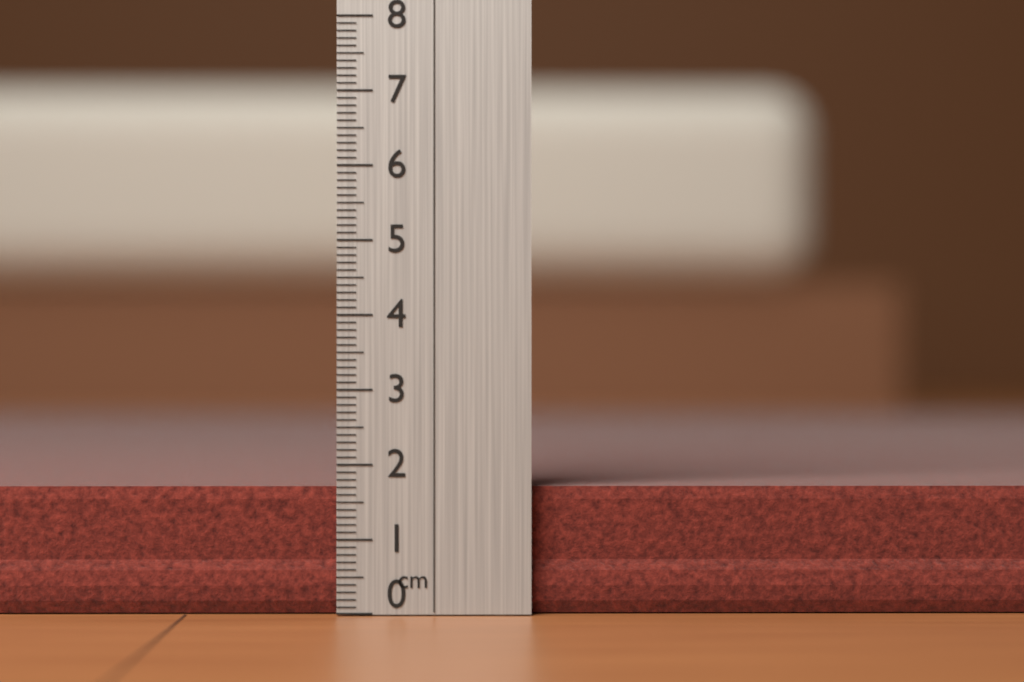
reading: 1.7 cm
